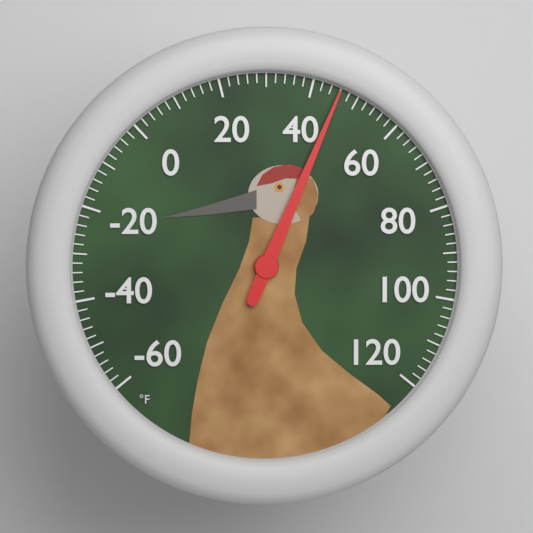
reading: 46 °F
